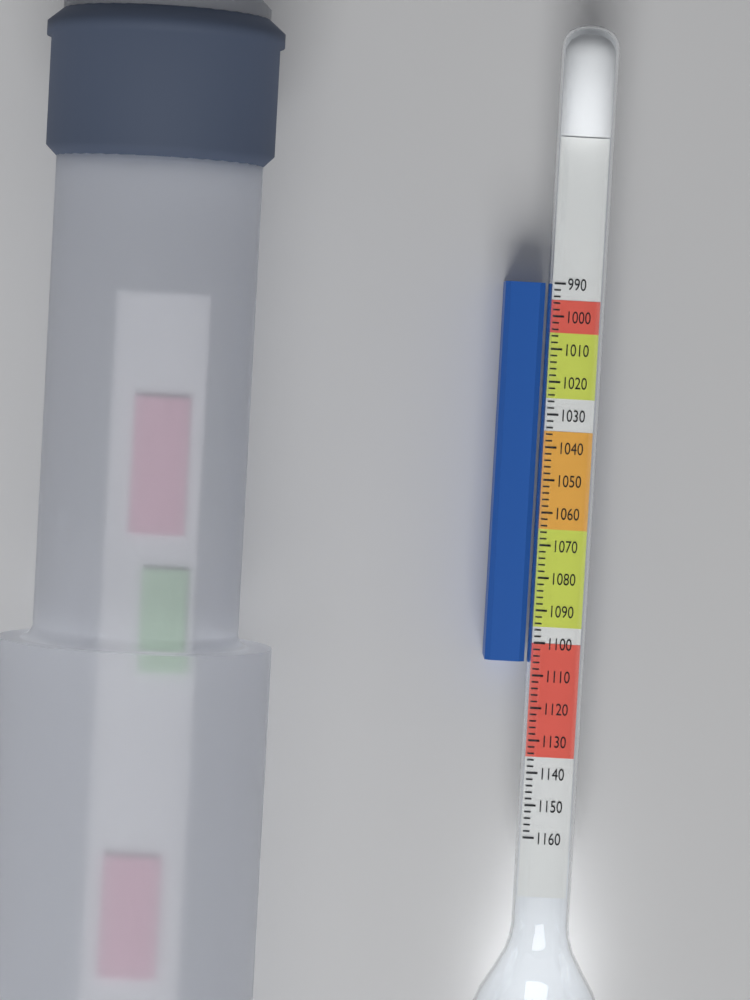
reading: 1106 (no unit)
